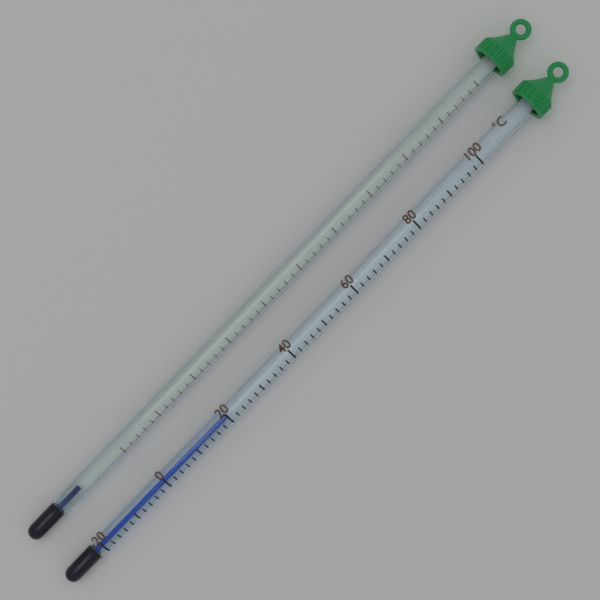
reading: 20 °C
